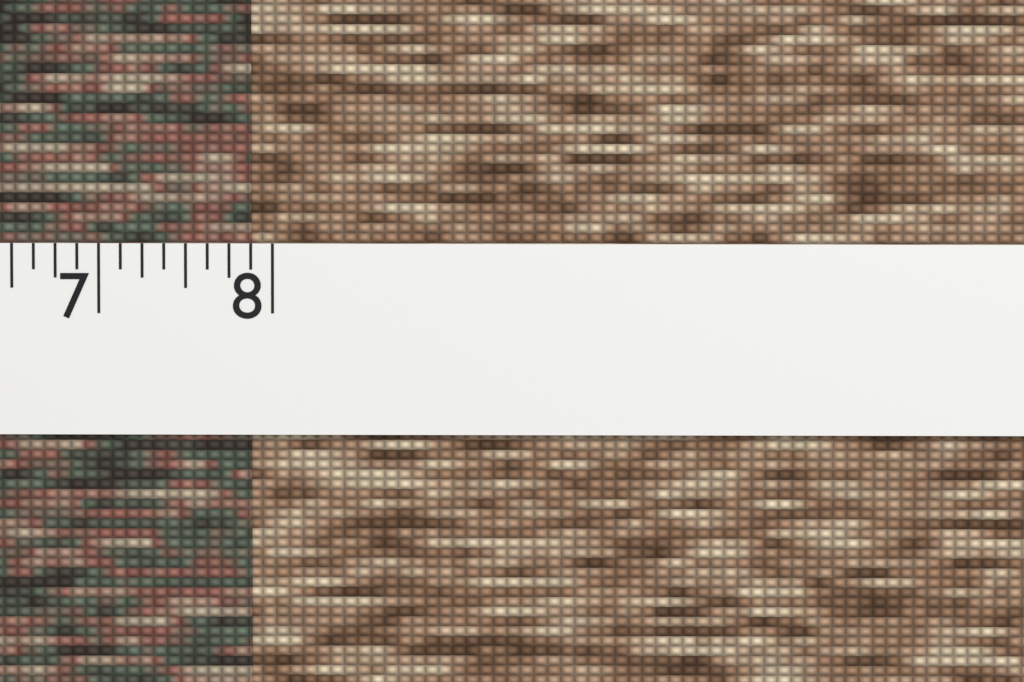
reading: 7.875 (no unit)
